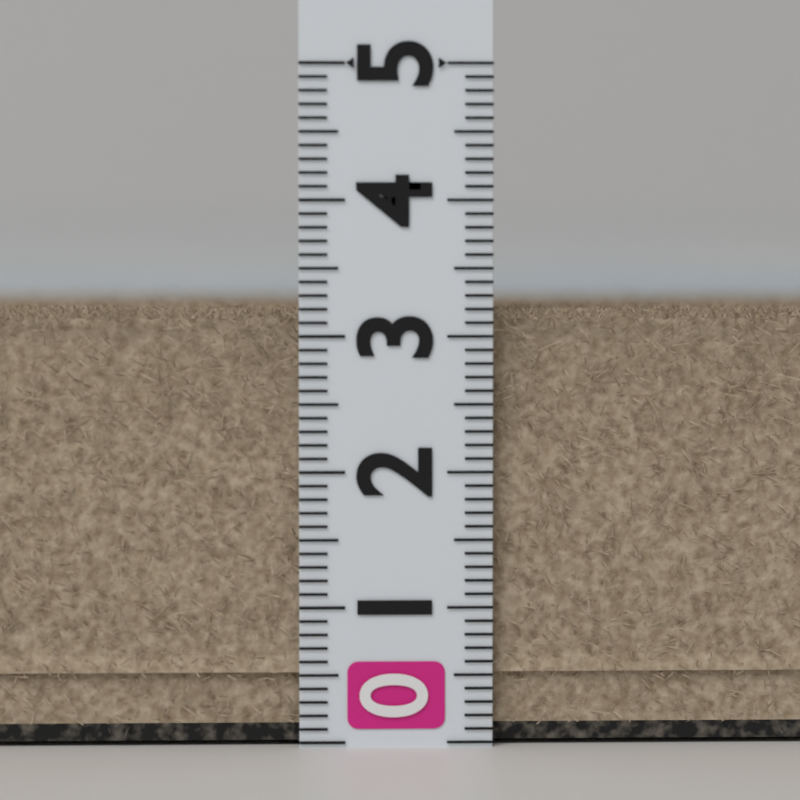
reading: 3.2 (no unit)
